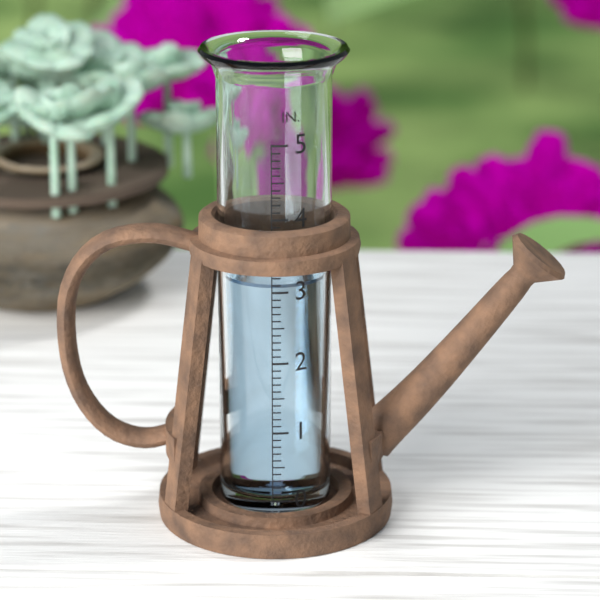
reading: 3.1 in
